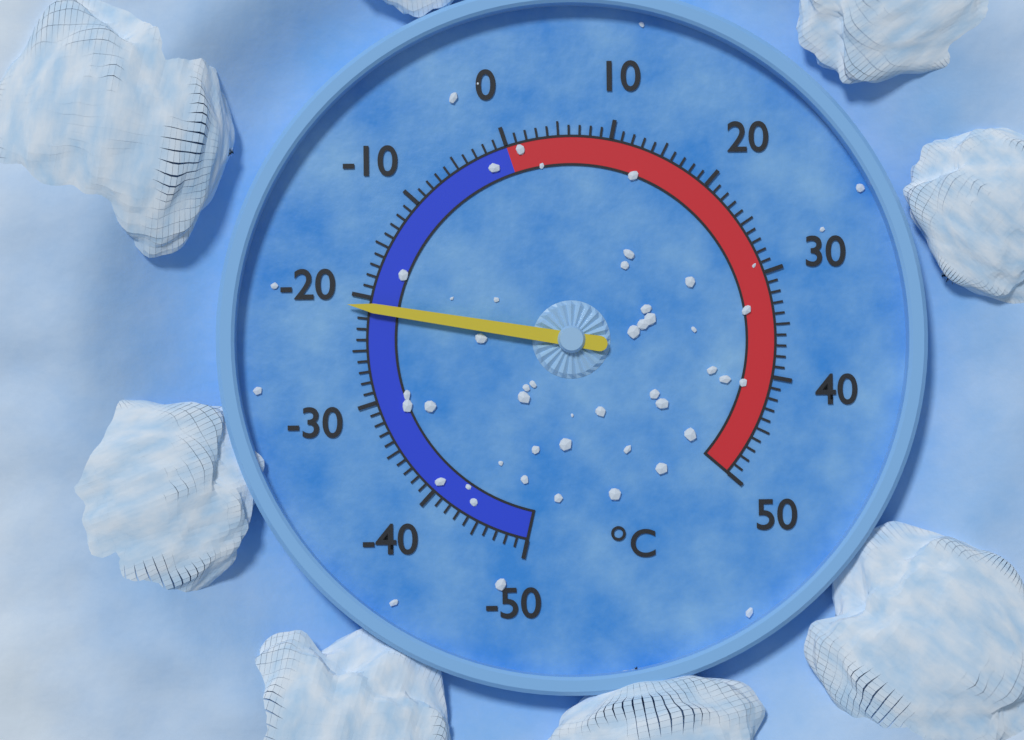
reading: -21 °C
